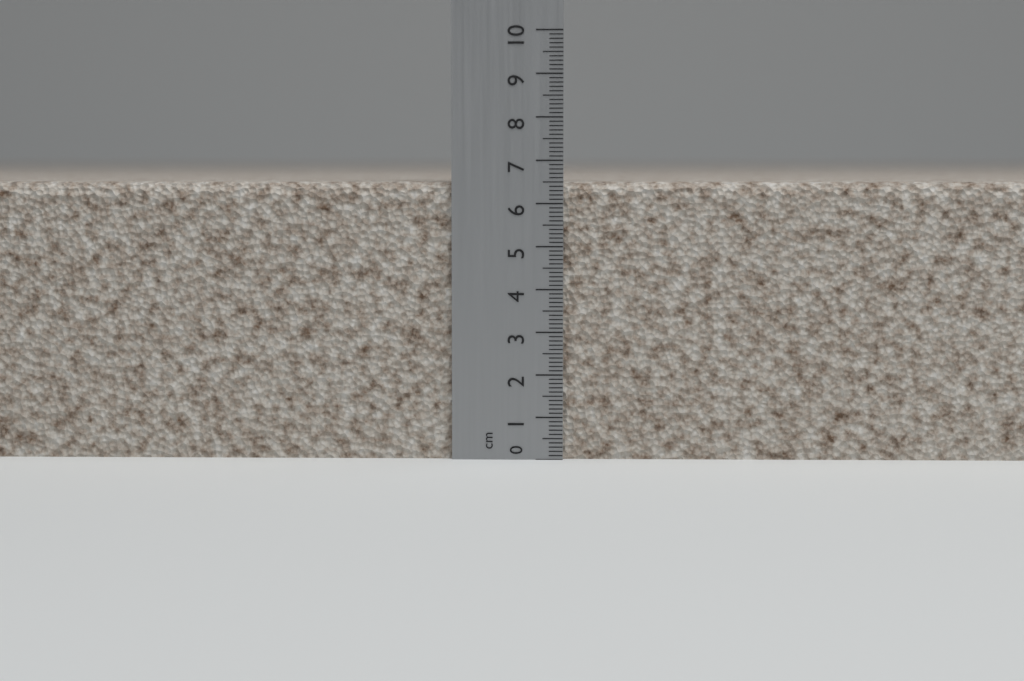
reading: 6.5 cm
